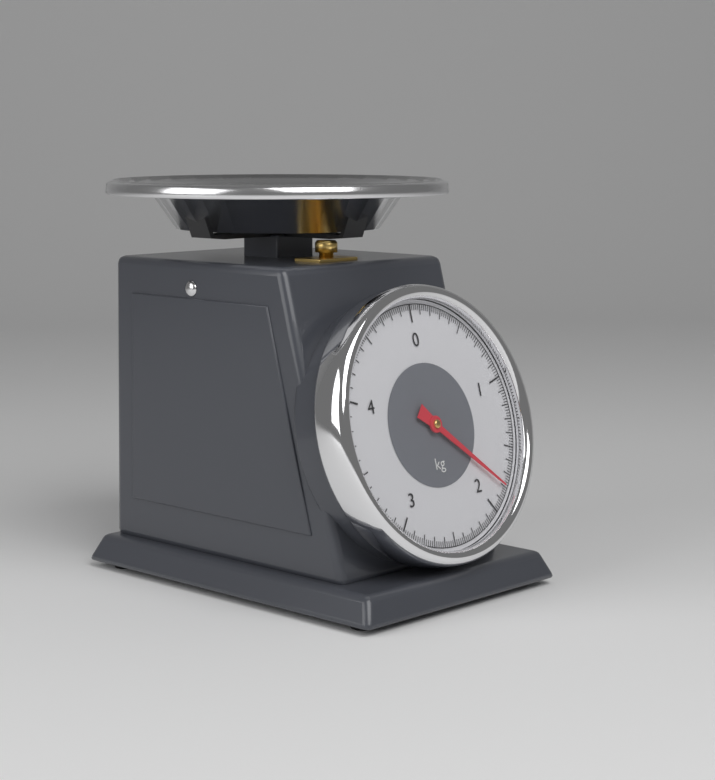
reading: 1.80 kg
